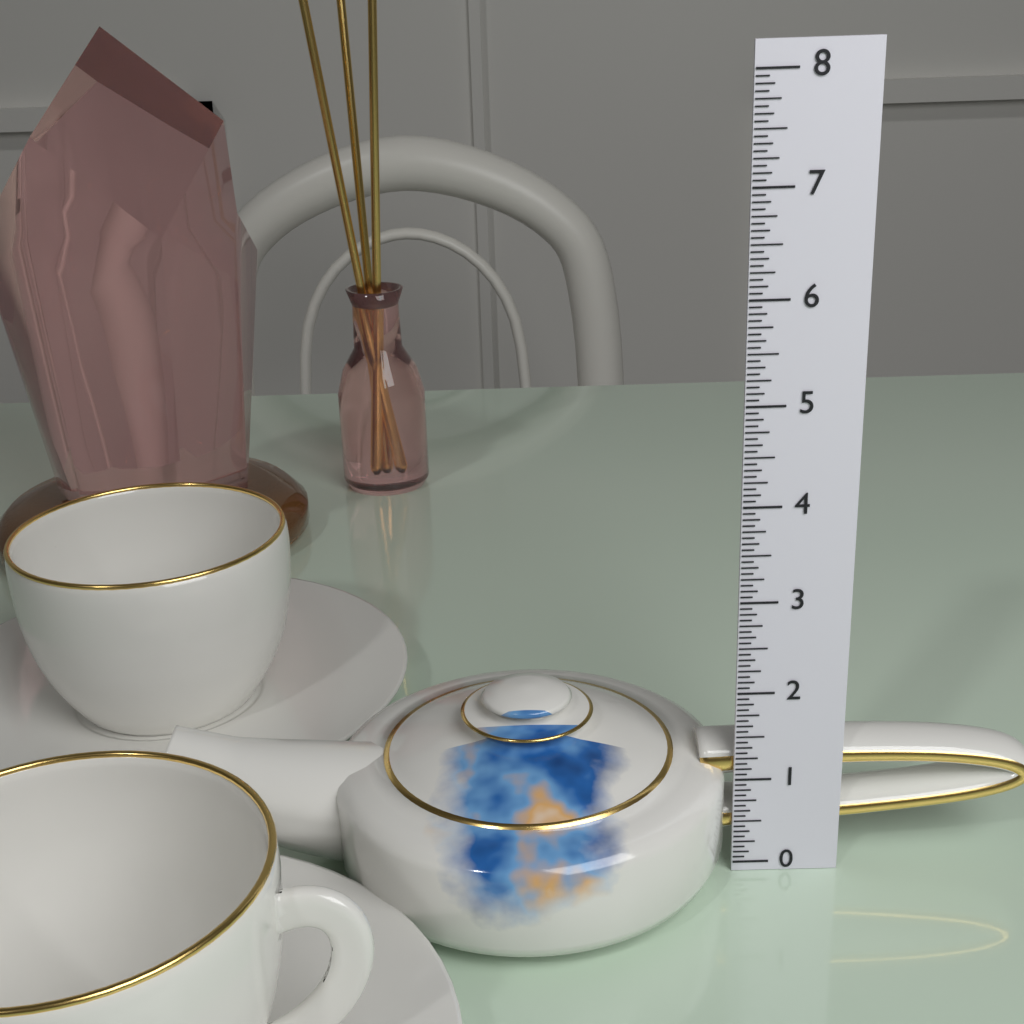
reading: 1.9375 (no unit)
